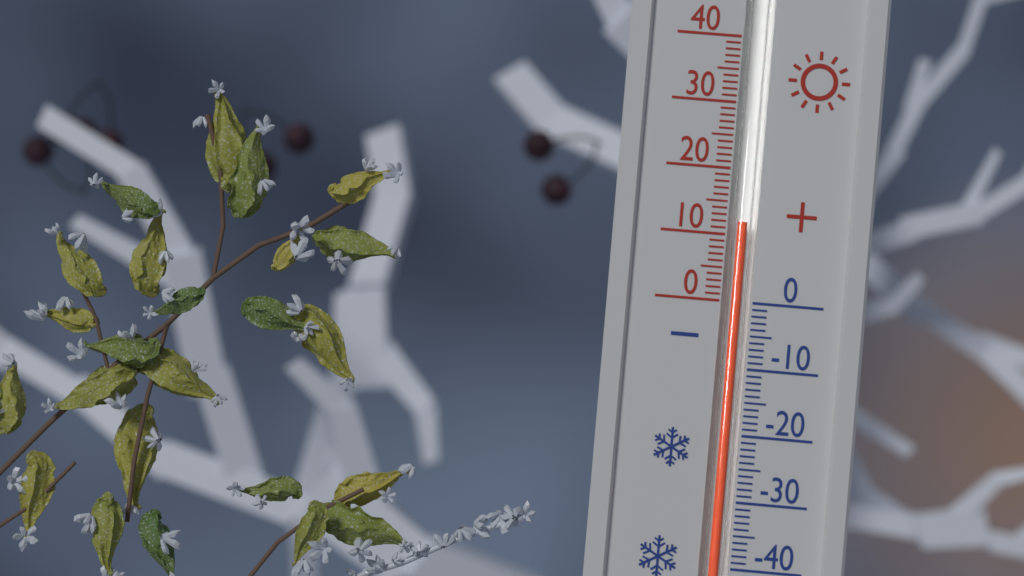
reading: 12 (no unit)
